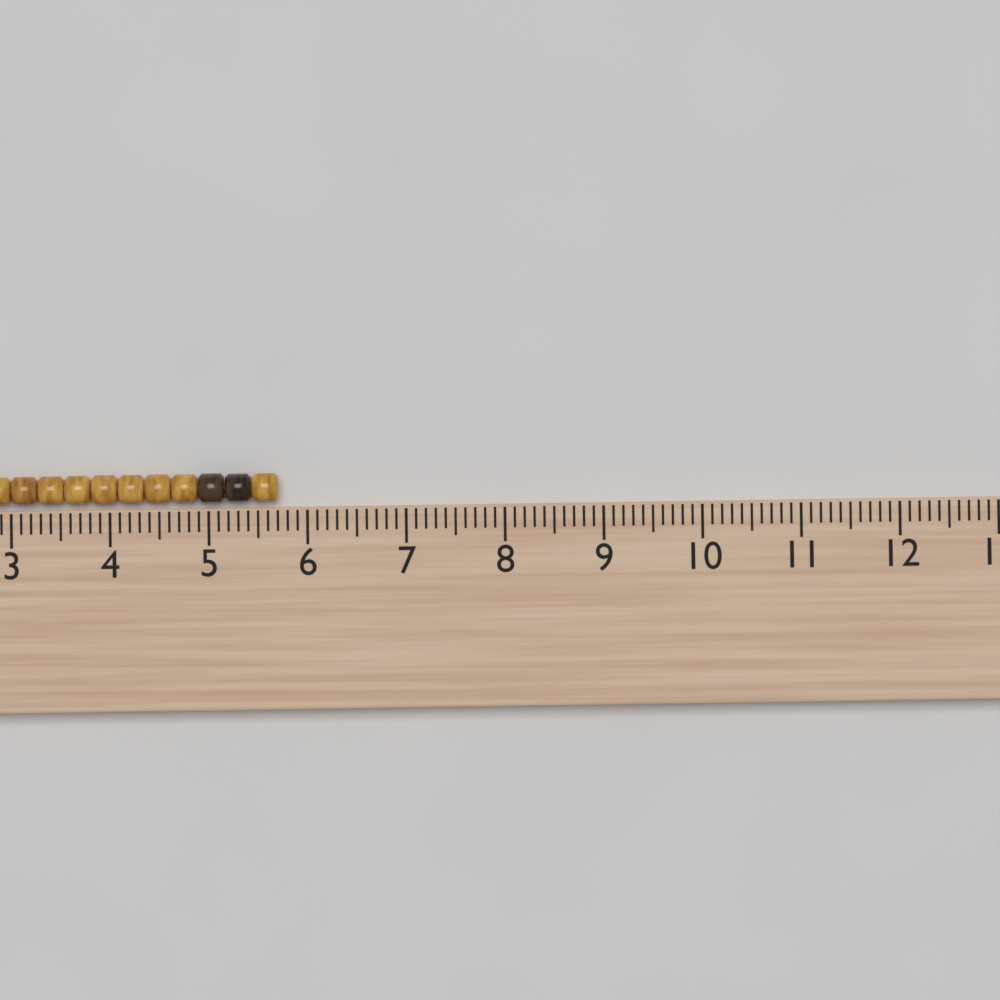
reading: 5.7 cm
